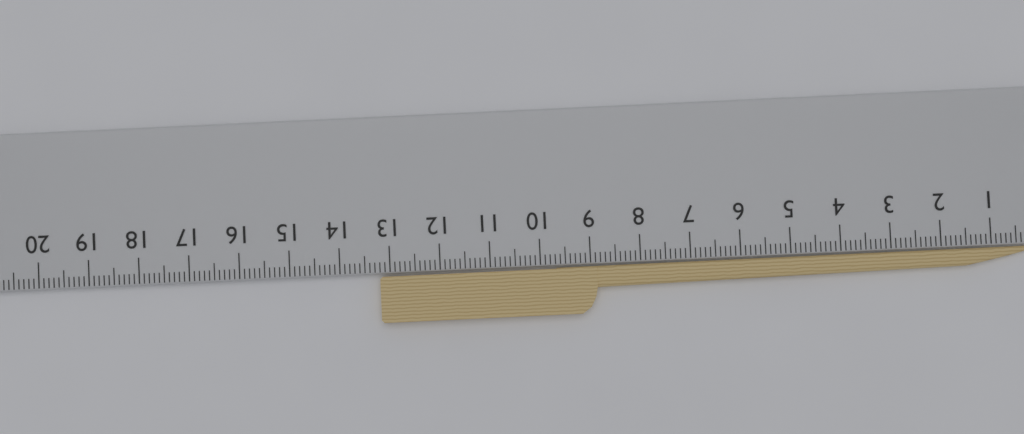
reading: 13.2 cm
